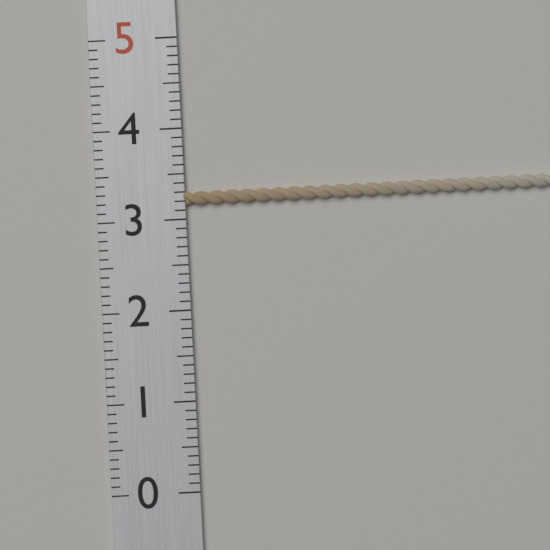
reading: 3.3 (no unit)
